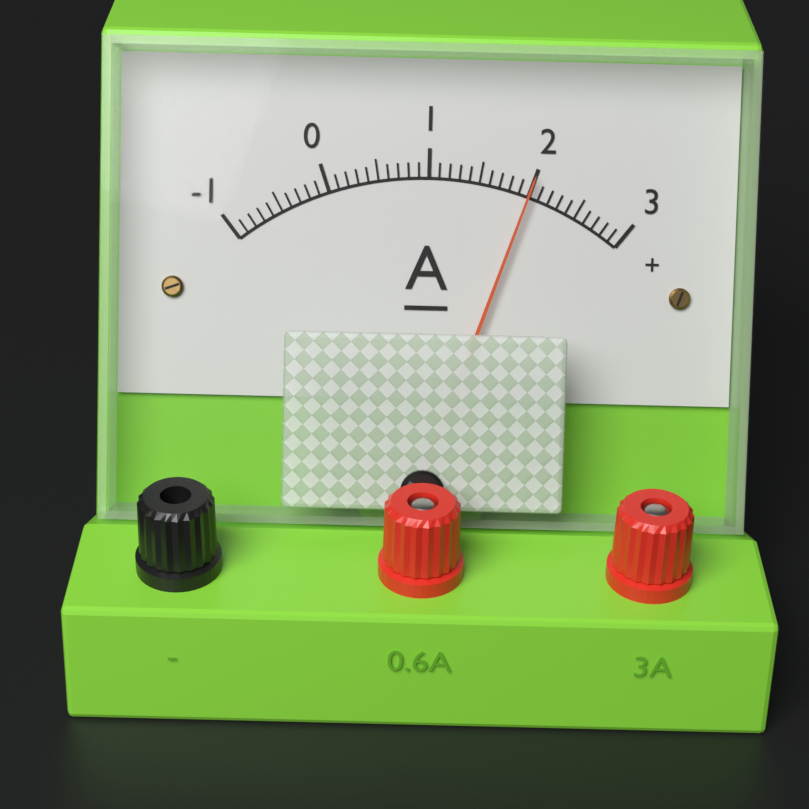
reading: 2.0 A
